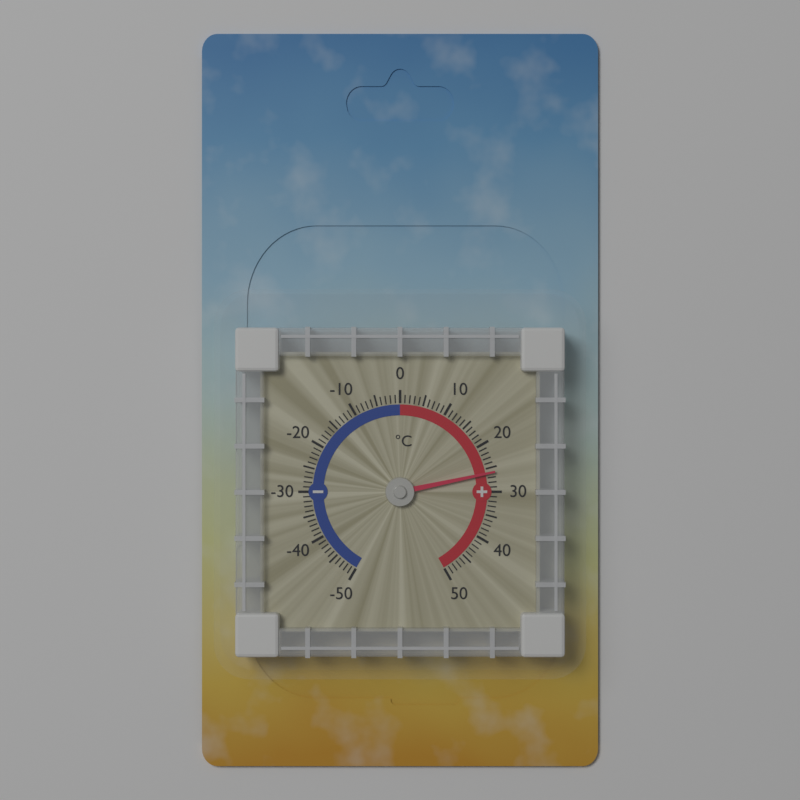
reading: 26 °C
